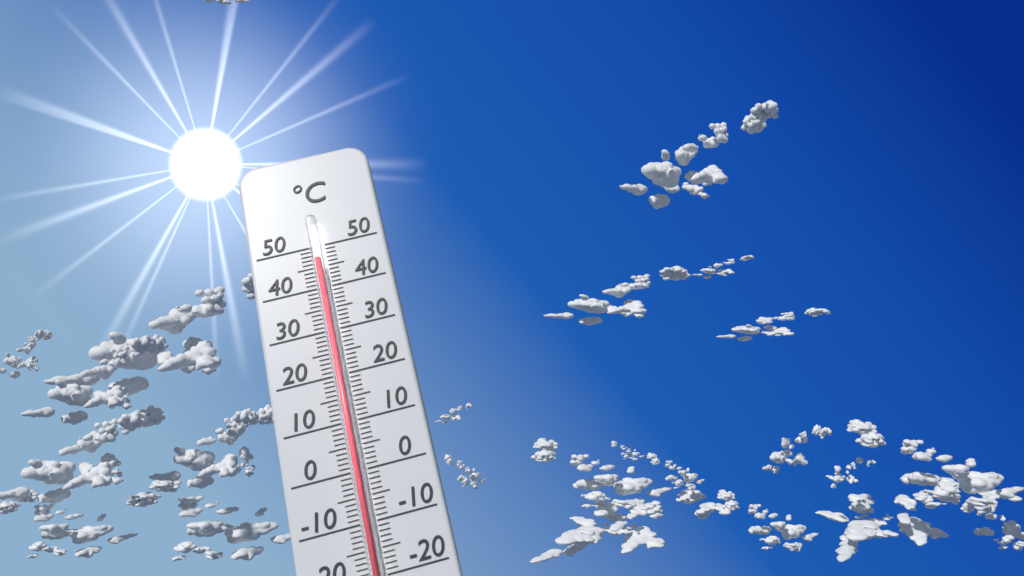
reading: 46 °C
